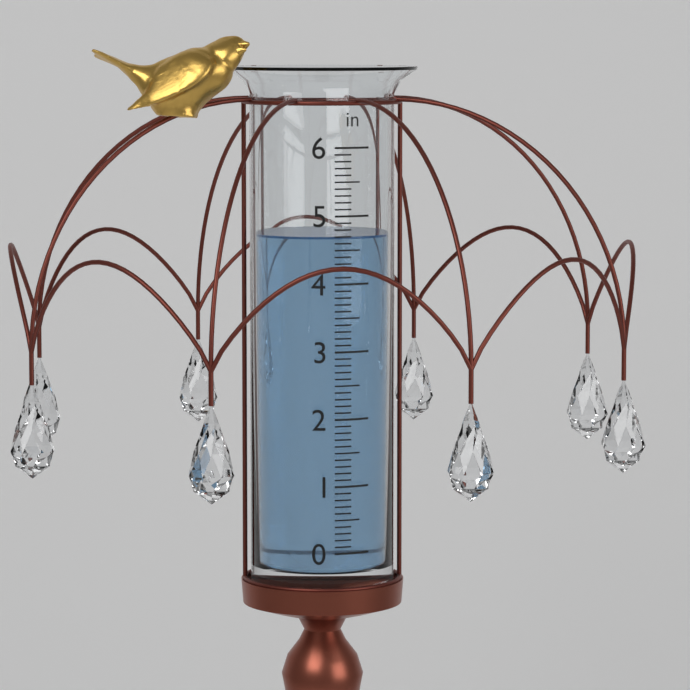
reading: 4.7 in
